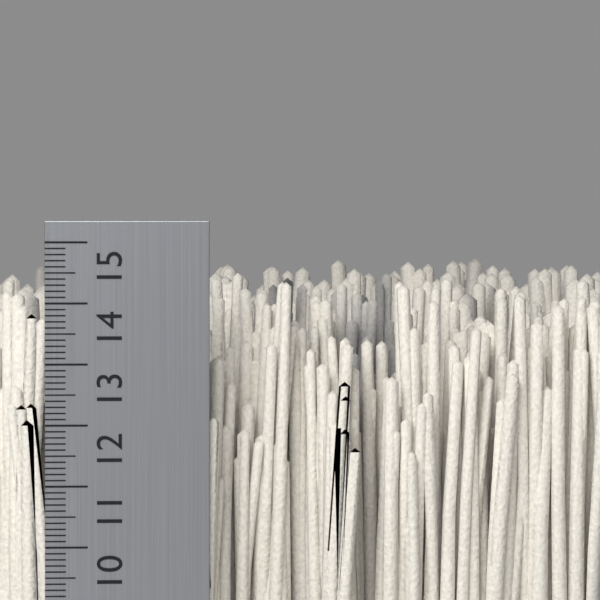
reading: 14.5 cm
